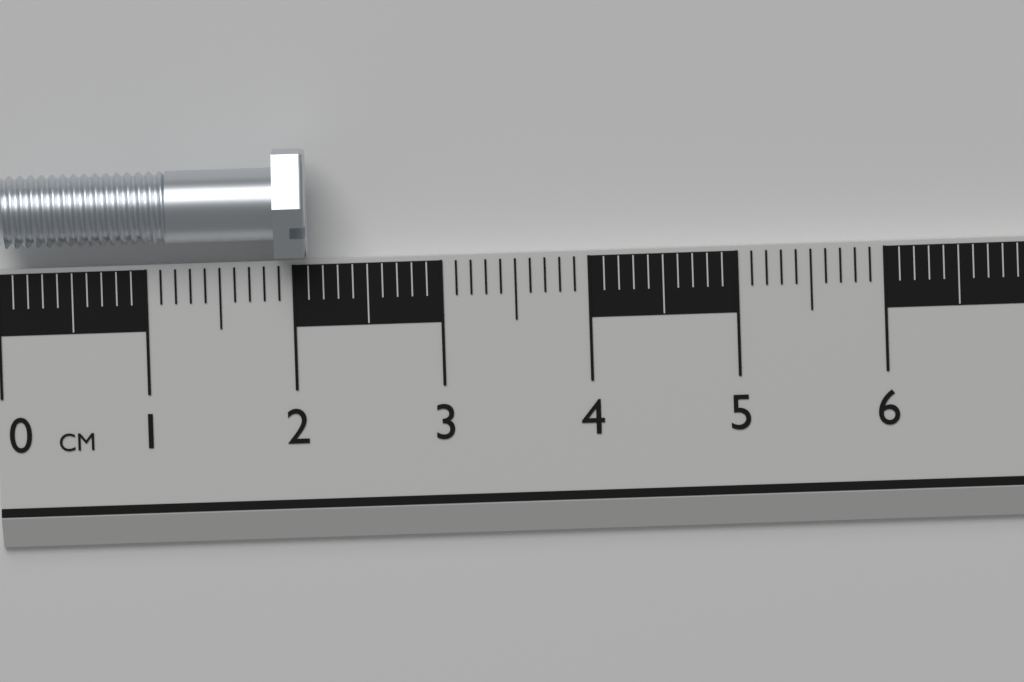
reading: 2.1 cm
